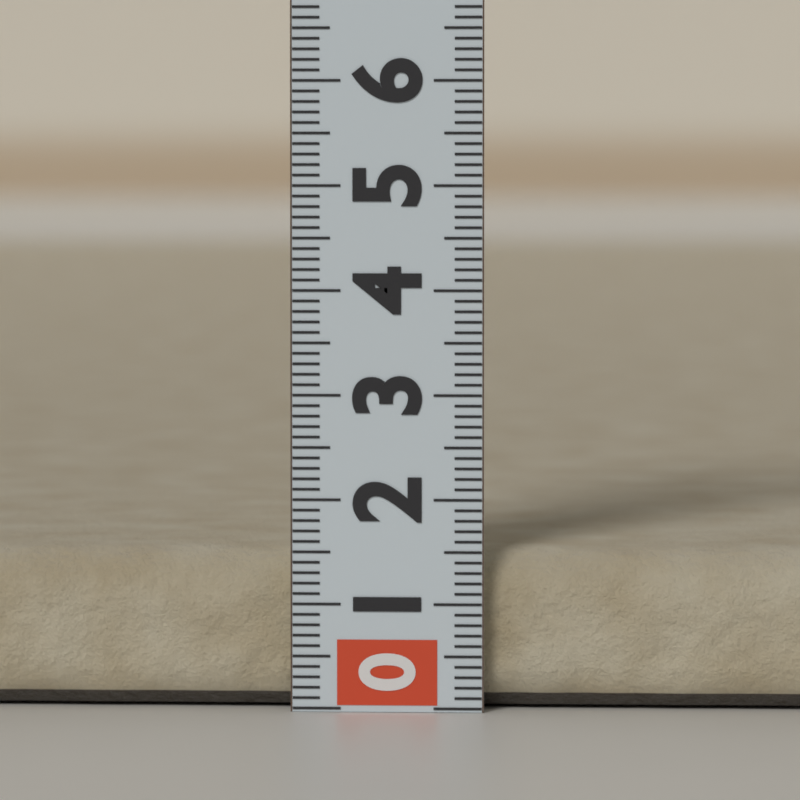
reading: 1.5 (no unit)
